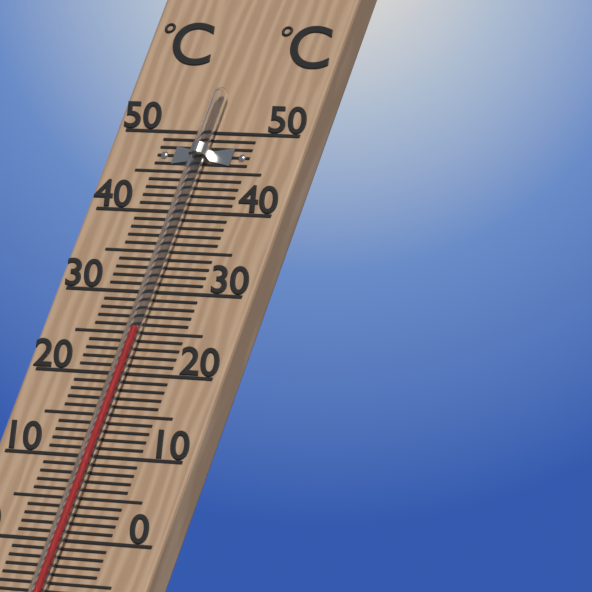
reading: 25 °C
